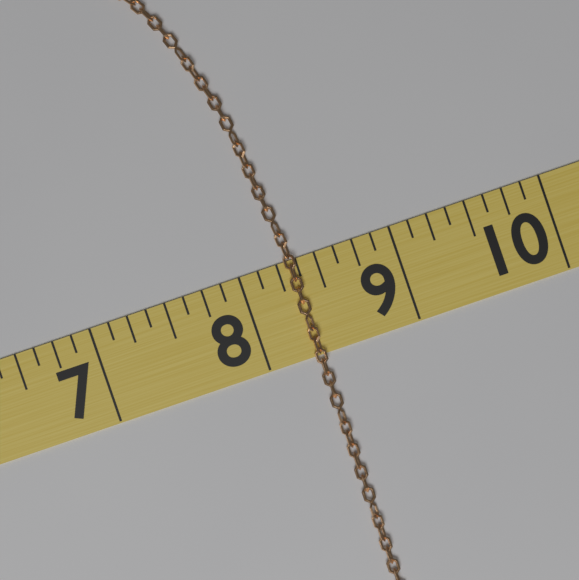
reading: 8.375 (no unit)
